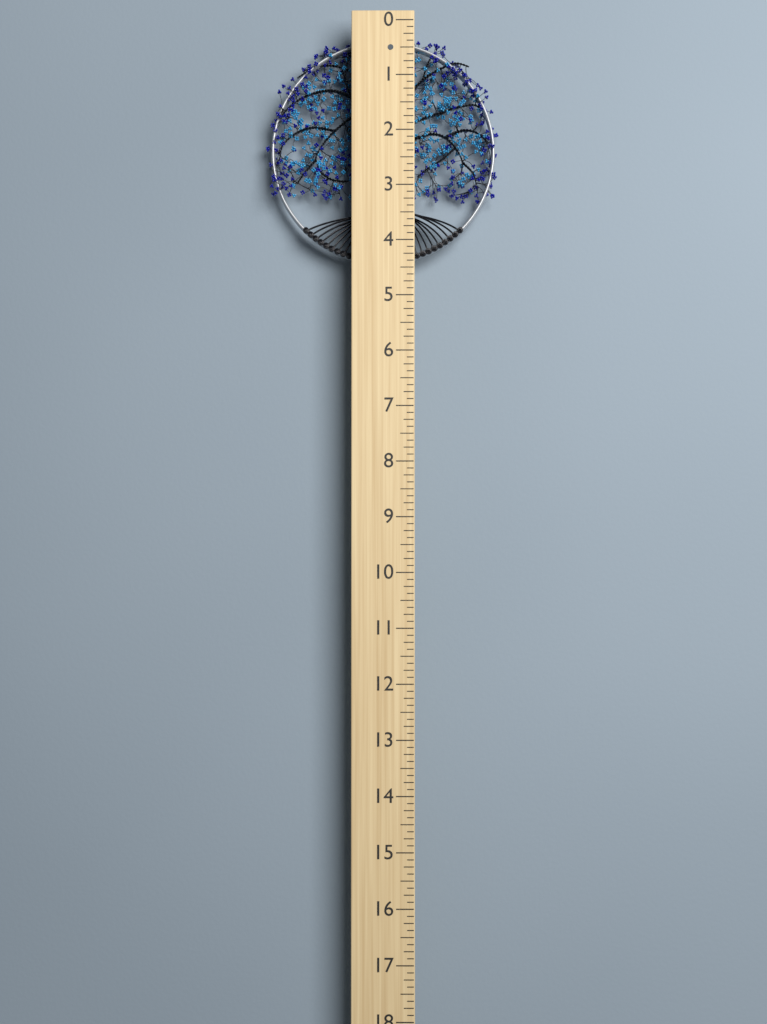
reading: 4.375 (no unit)
